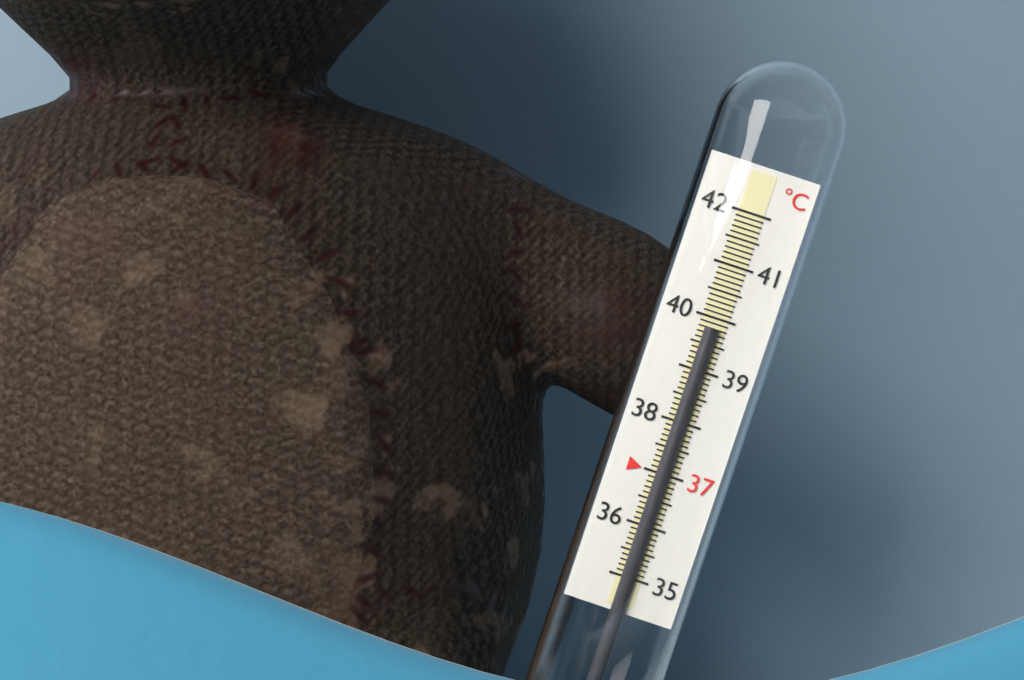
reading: 39.8 °C
